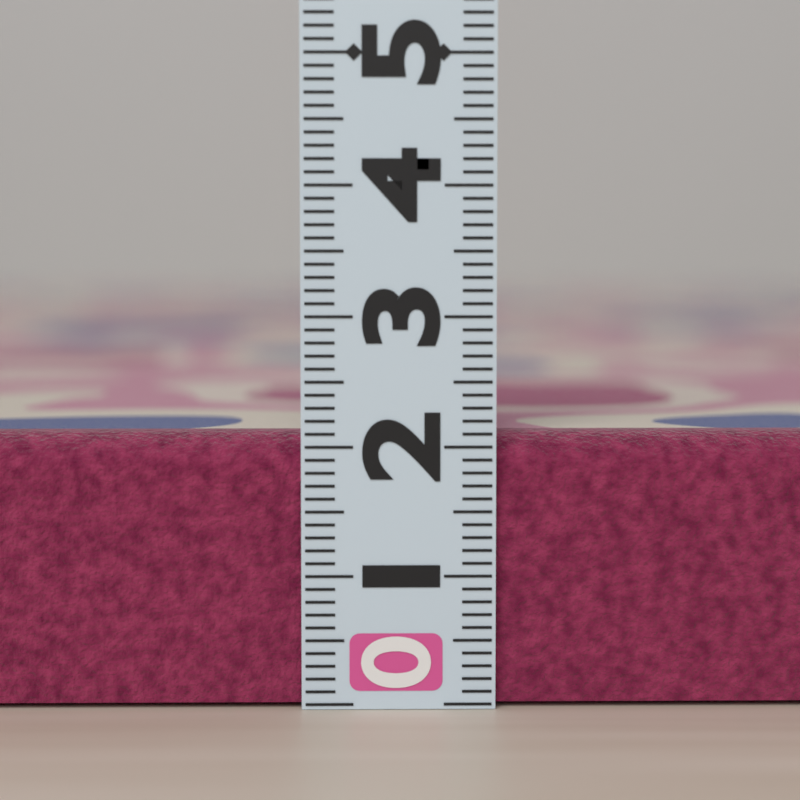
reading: 2.1 (no unit)
